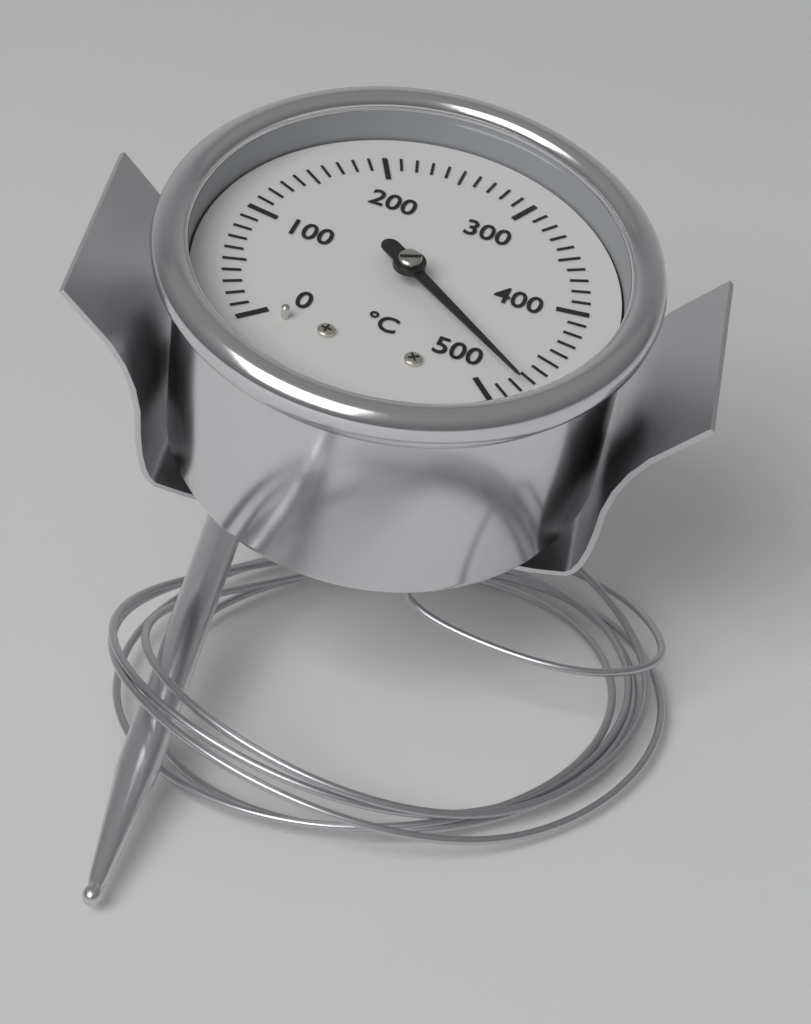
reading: 480 °C
